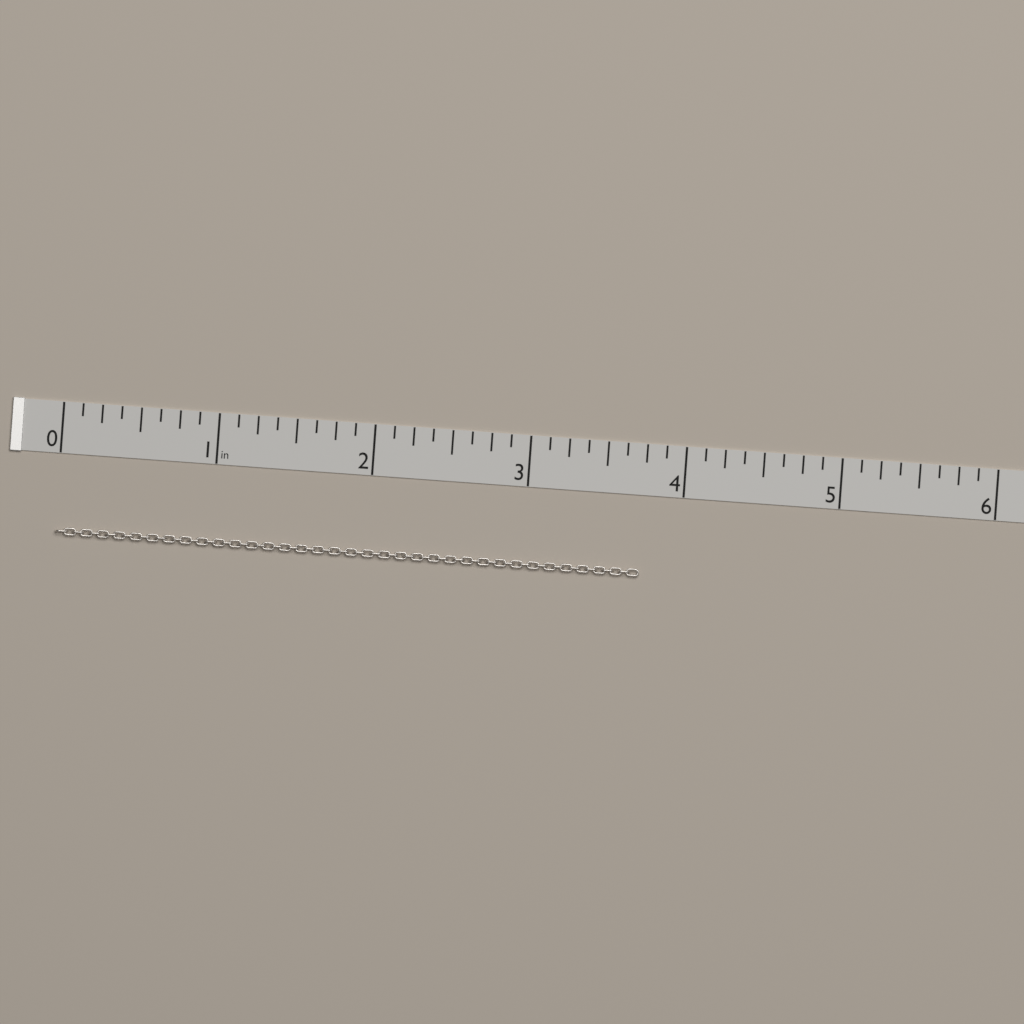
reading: 3.750 in
